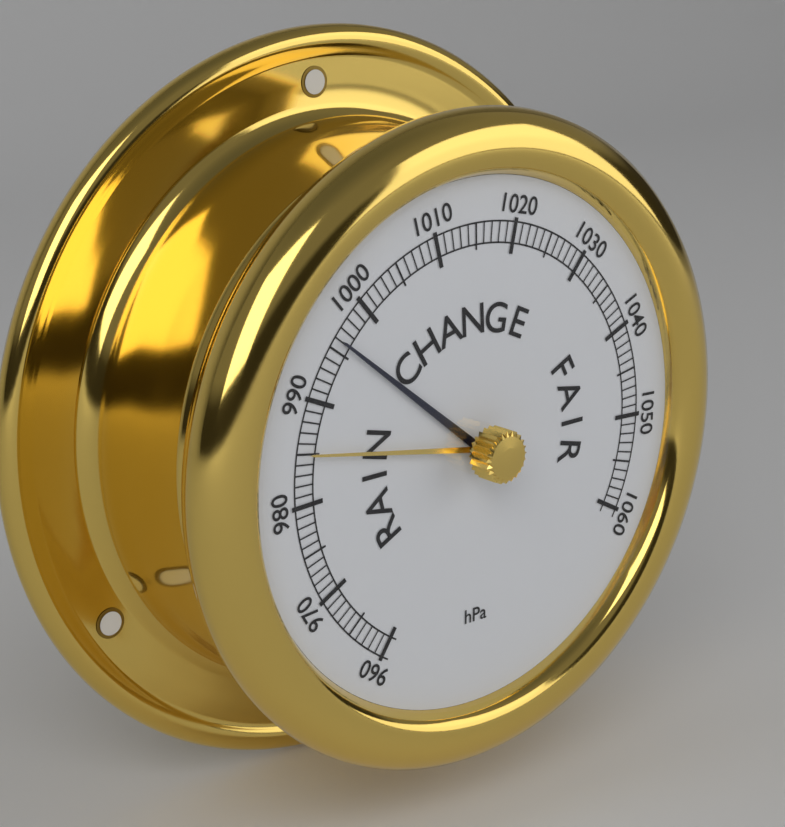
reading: 996 hPa
